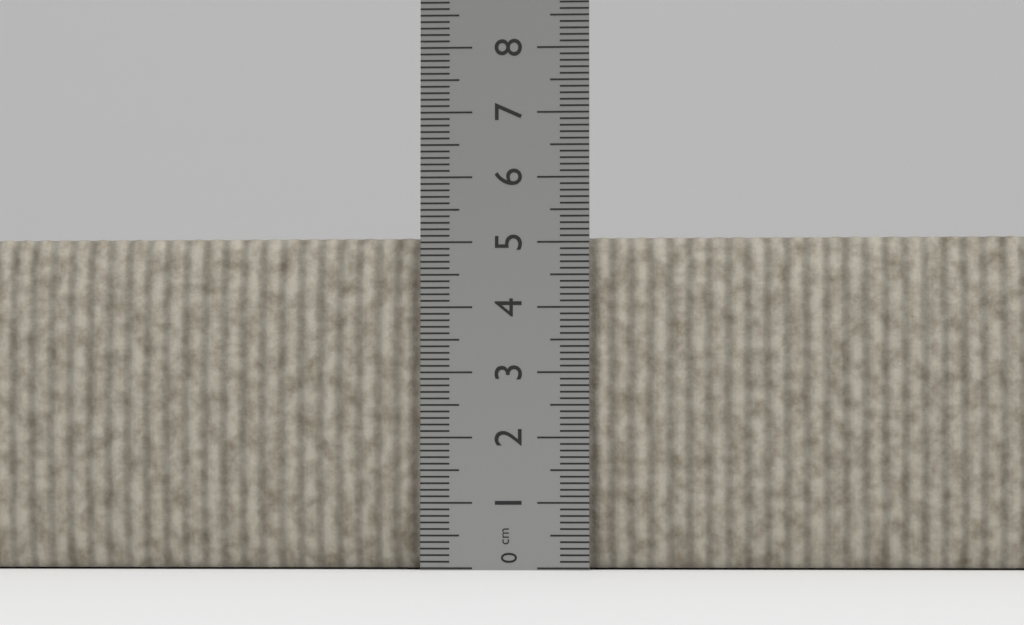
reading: 5.1 cm
